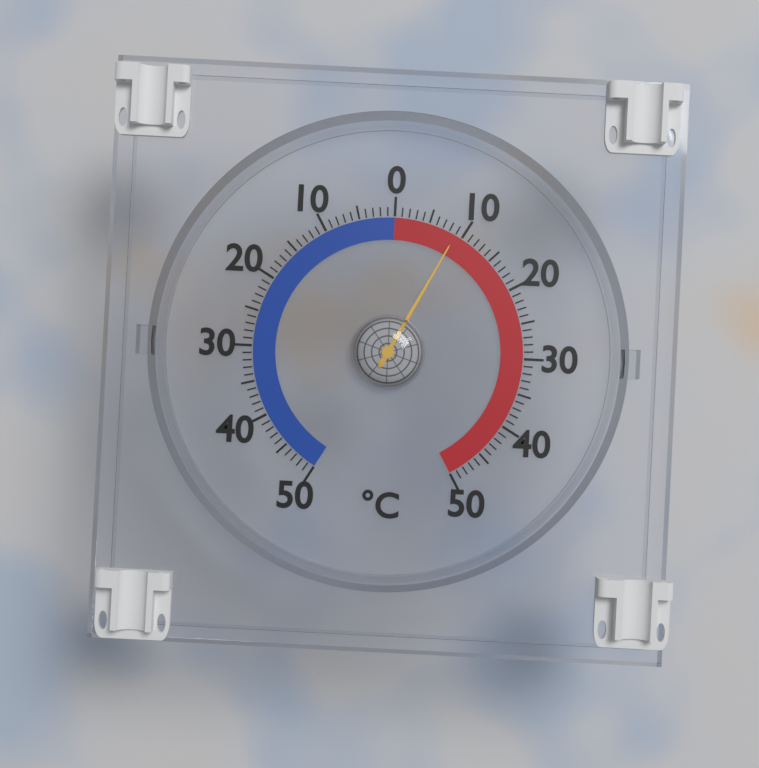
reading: 9 °C
